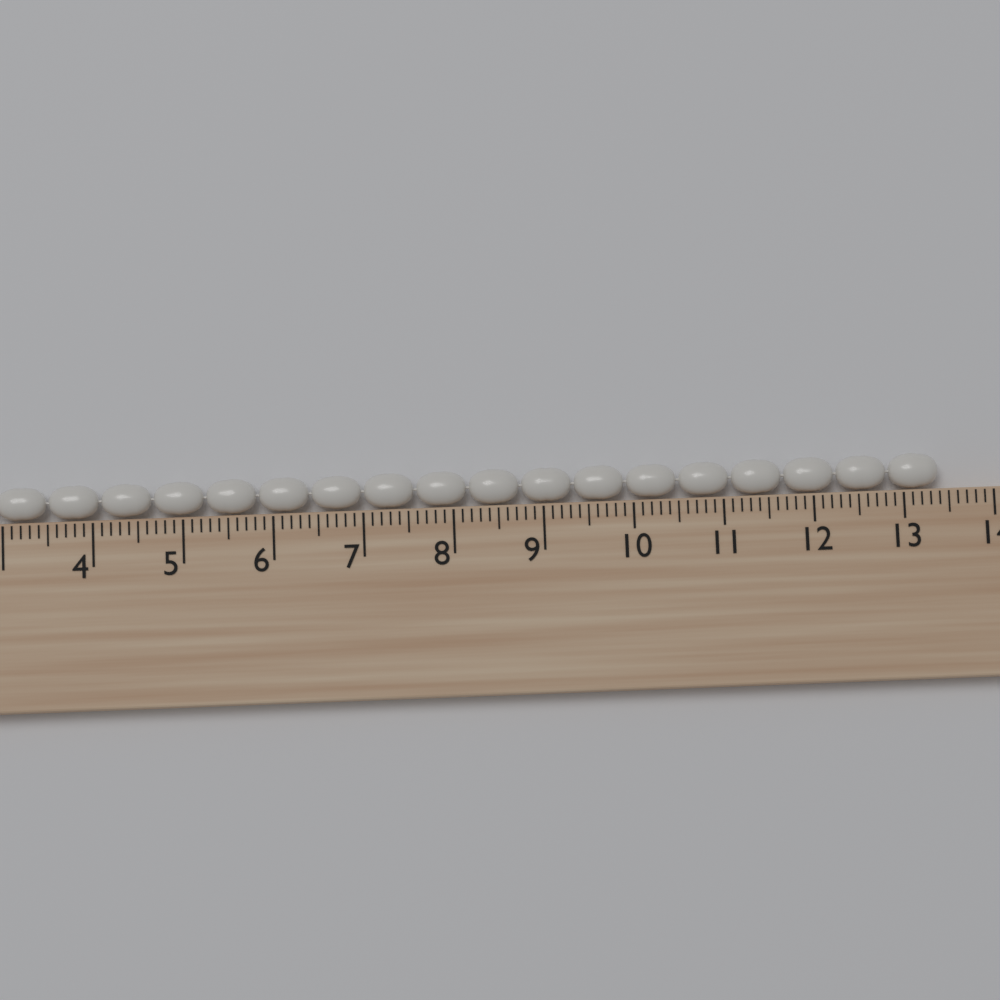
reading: 13.4 cm
